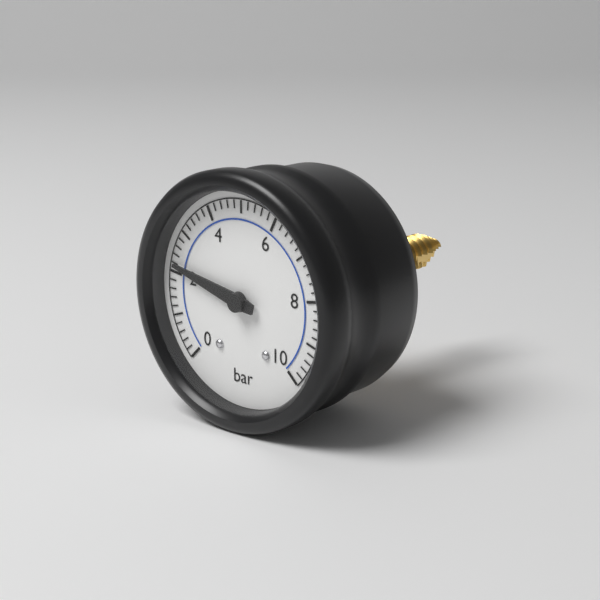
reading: 2.2 bar
